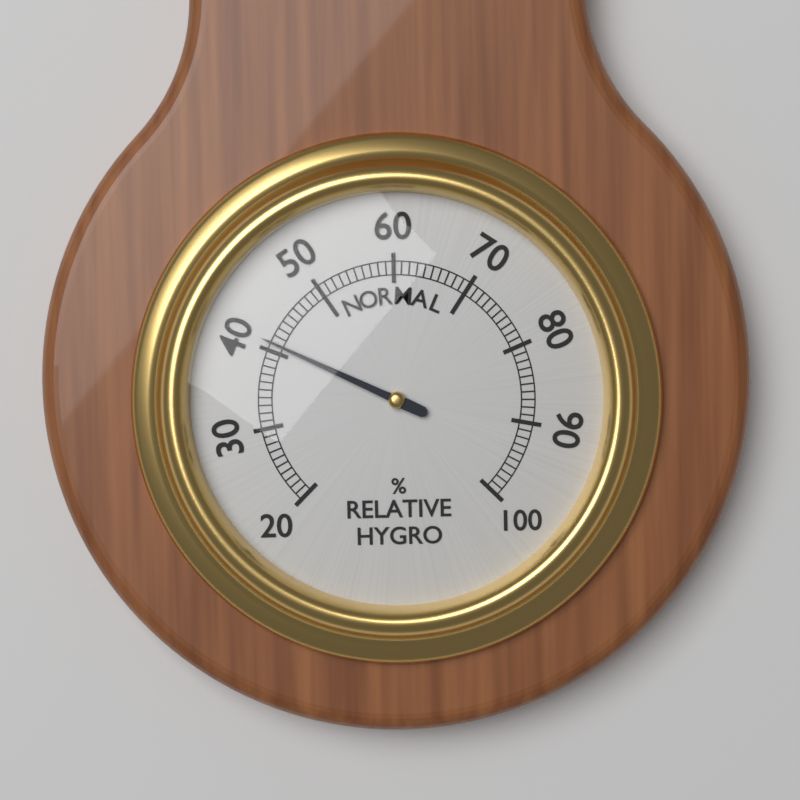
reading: 41 %
